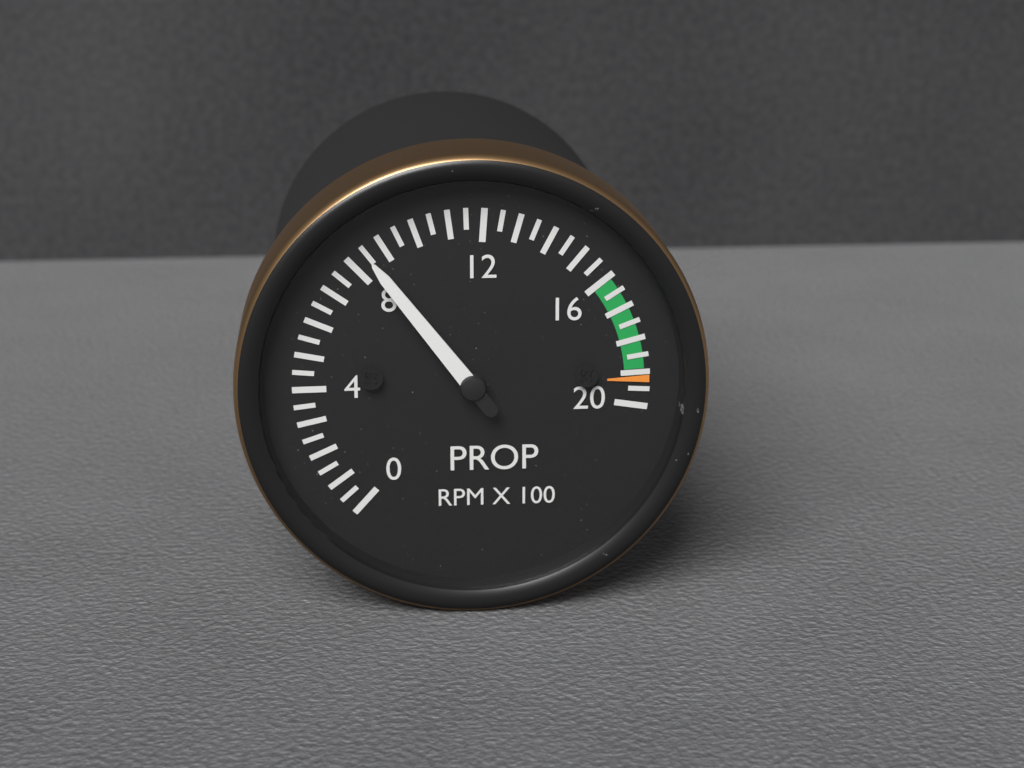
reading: 8.5 RPM X 100
